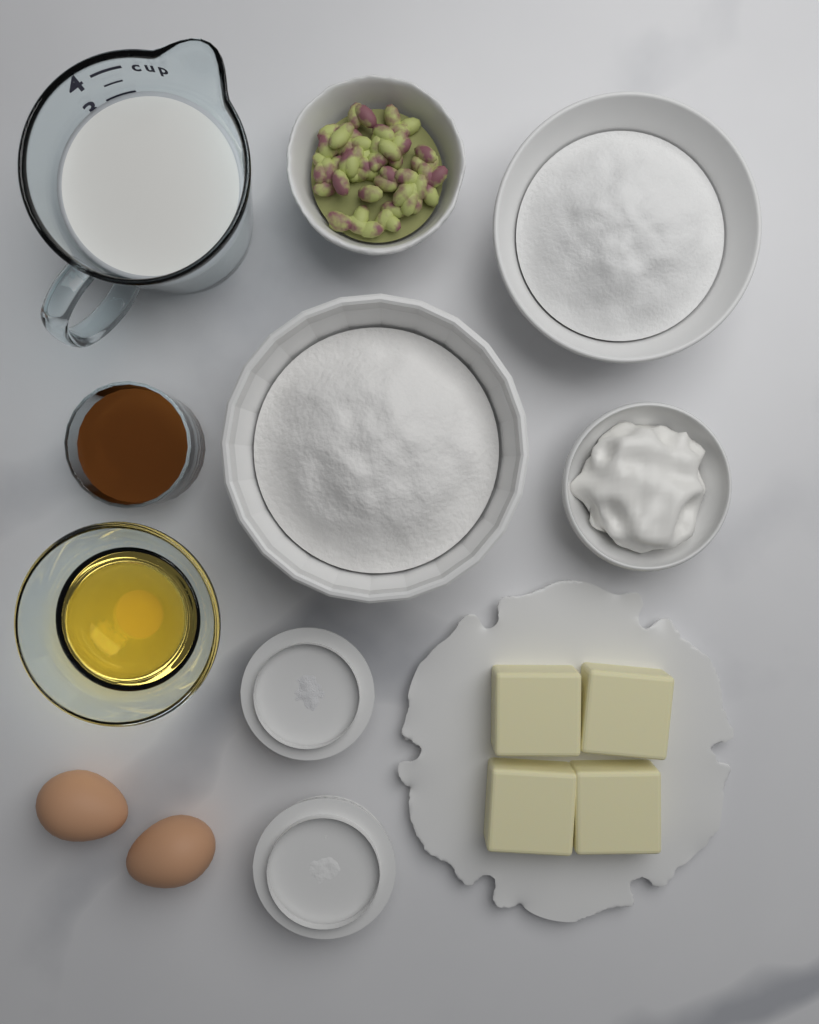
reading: 3.0 cup
